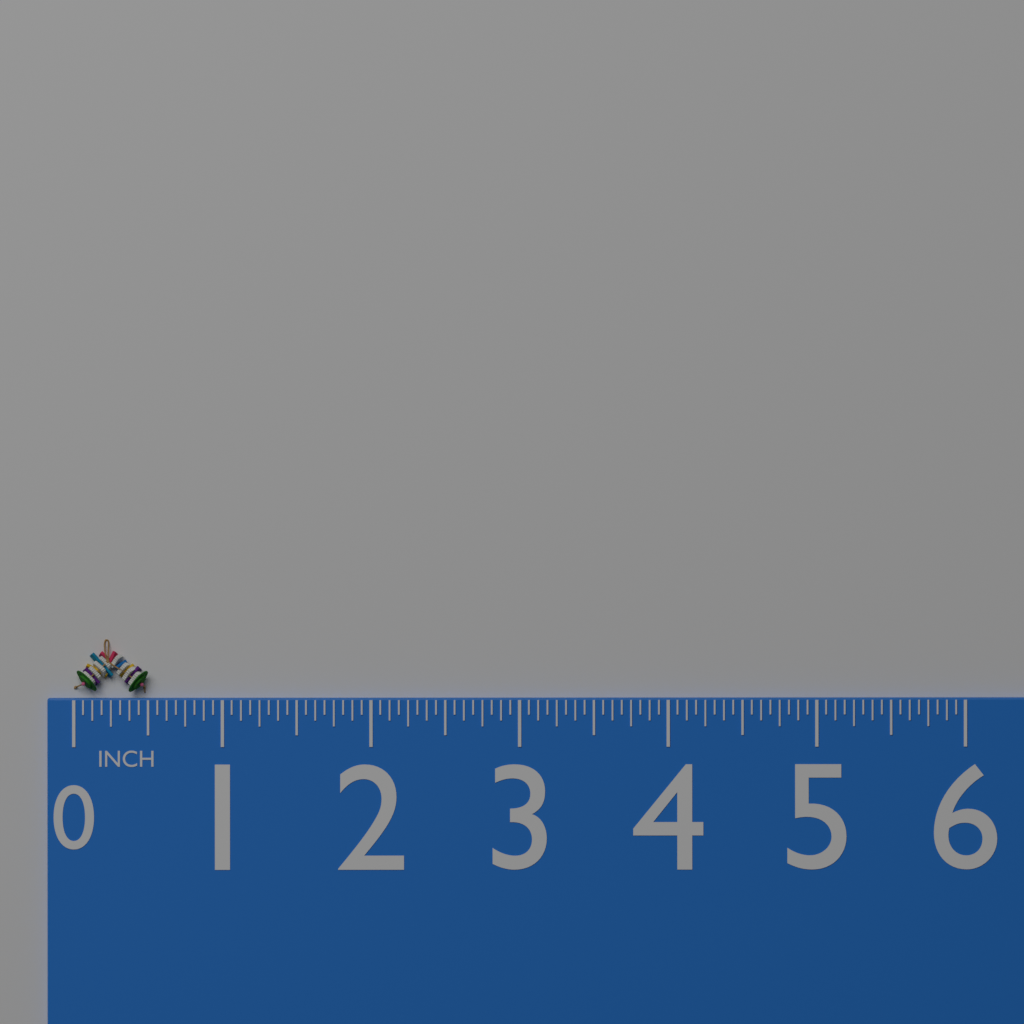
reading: 0.5000 in
